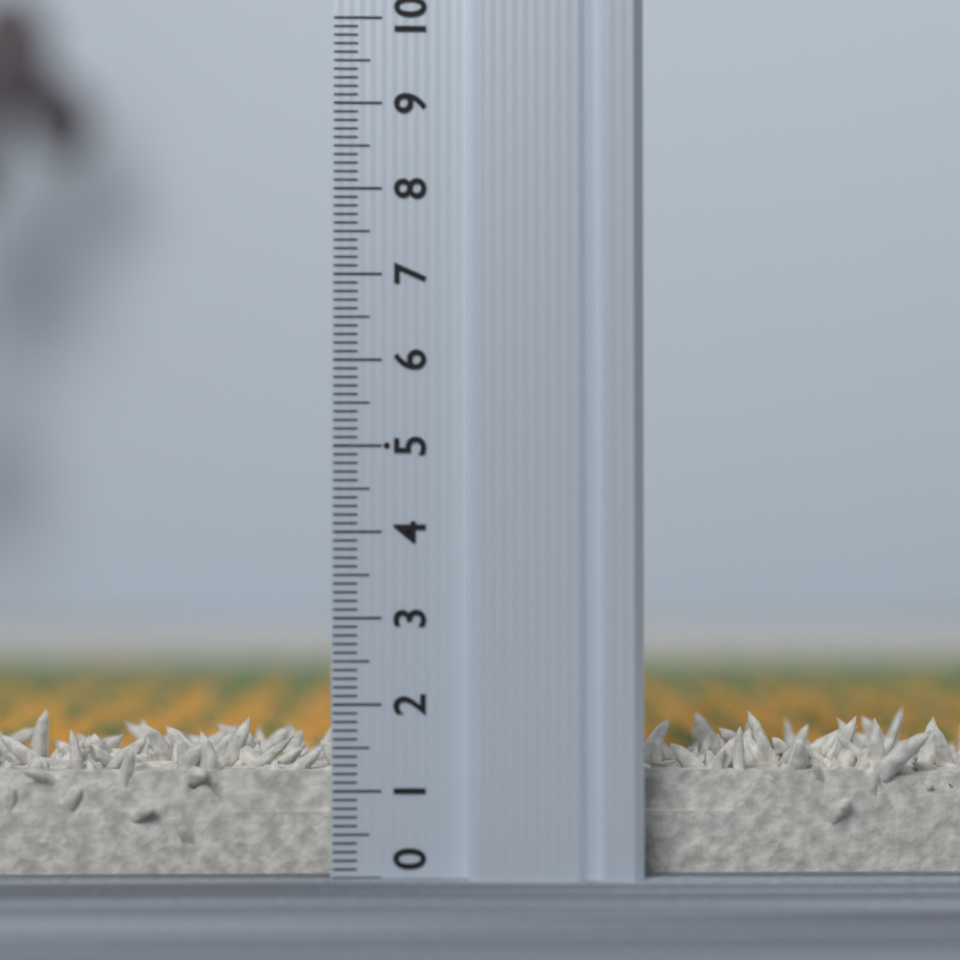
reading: 1.2 (no unit)
